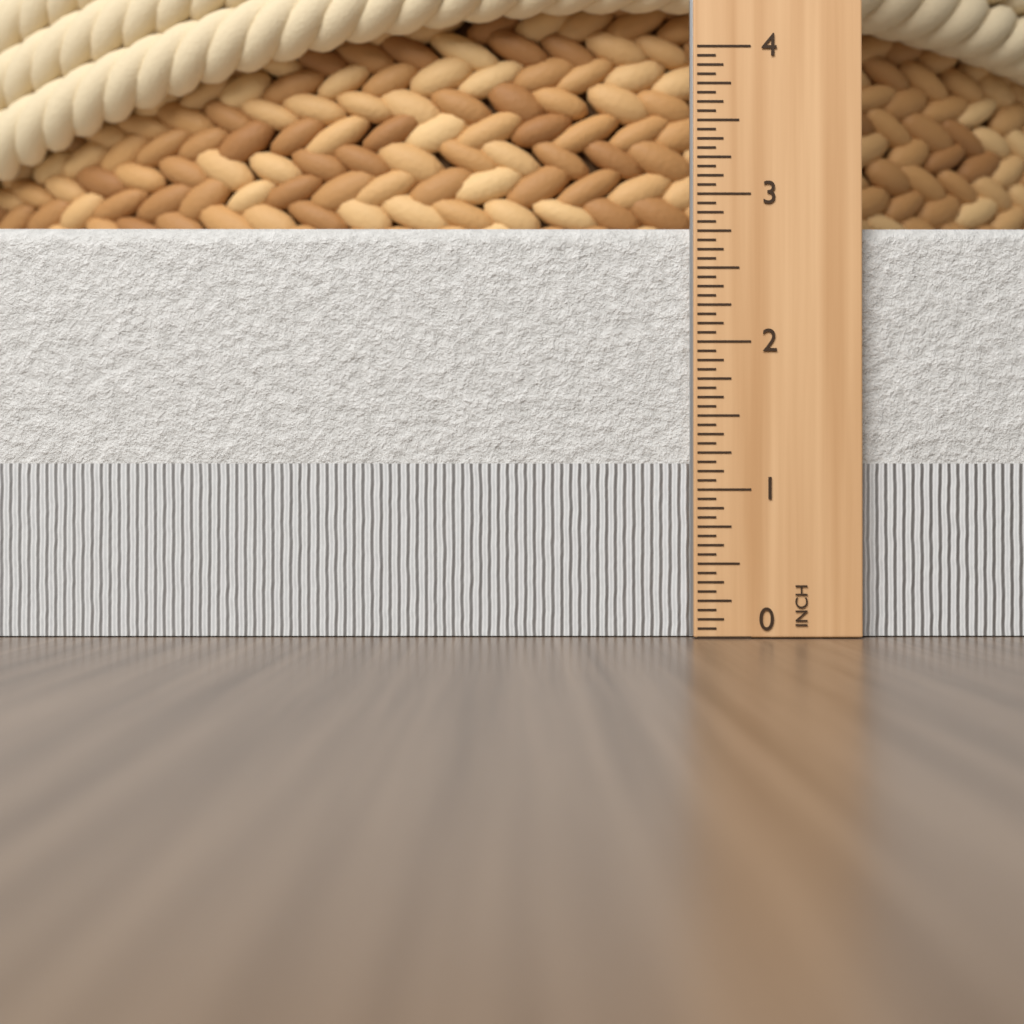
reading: 2.8125 in
